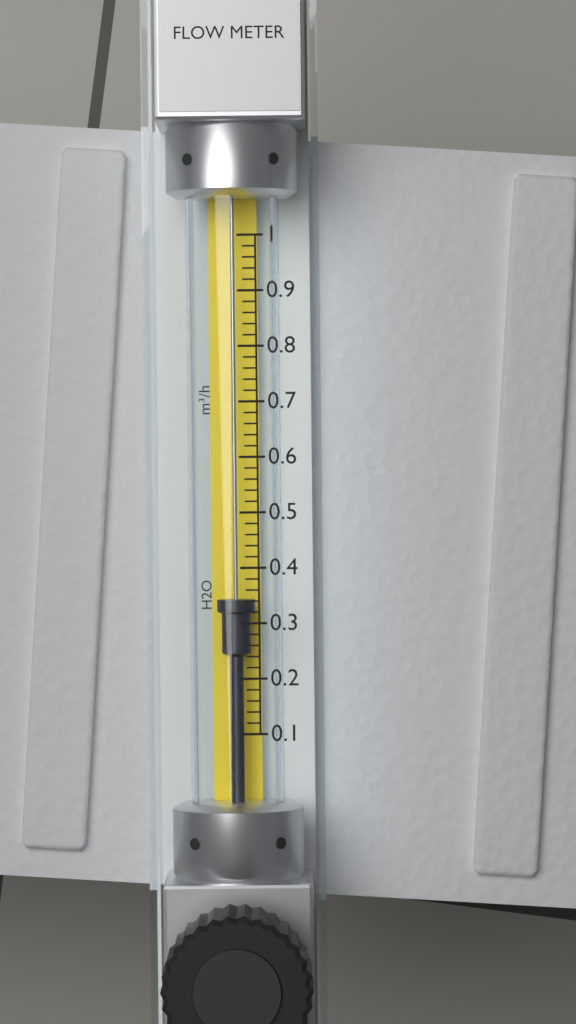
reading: 0.34 m³/h
